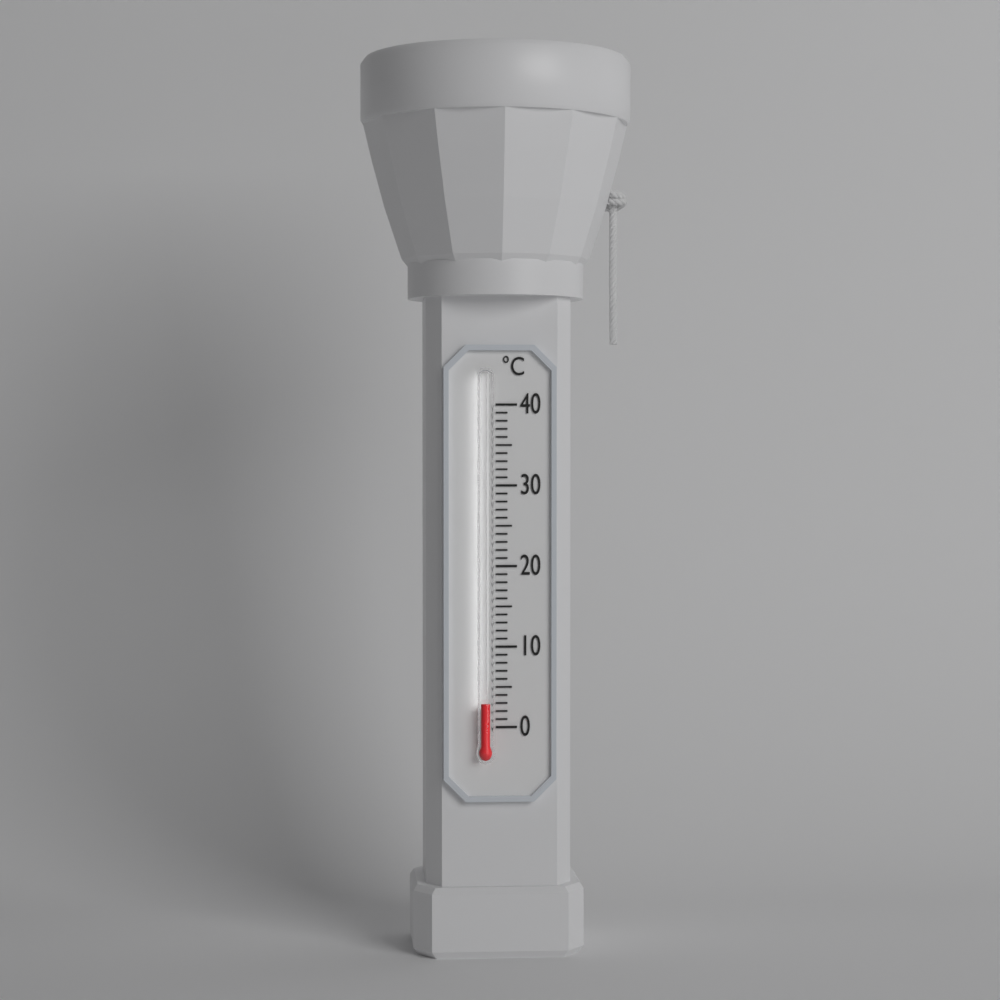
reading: 3 °C
